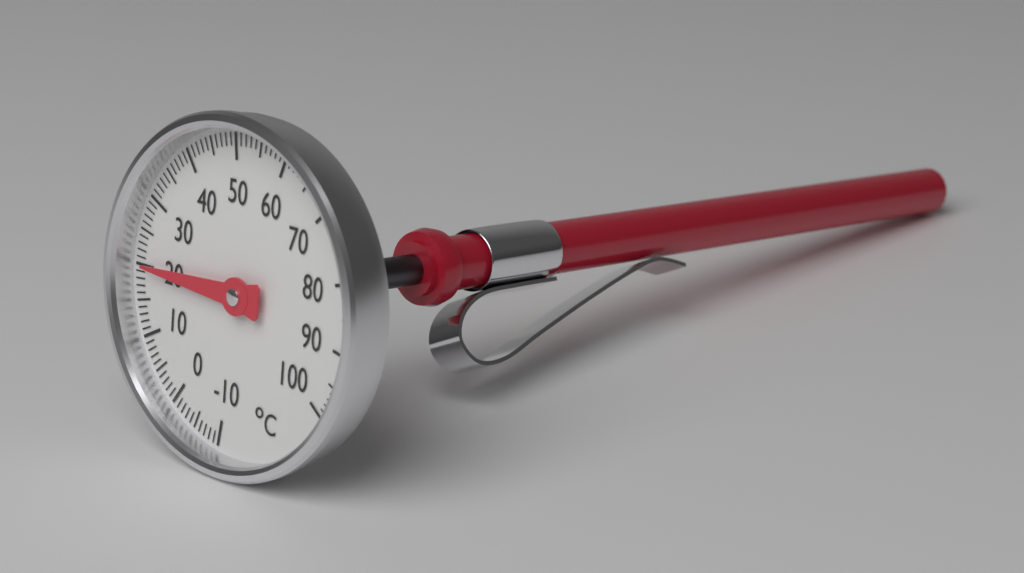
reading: 20 °C
